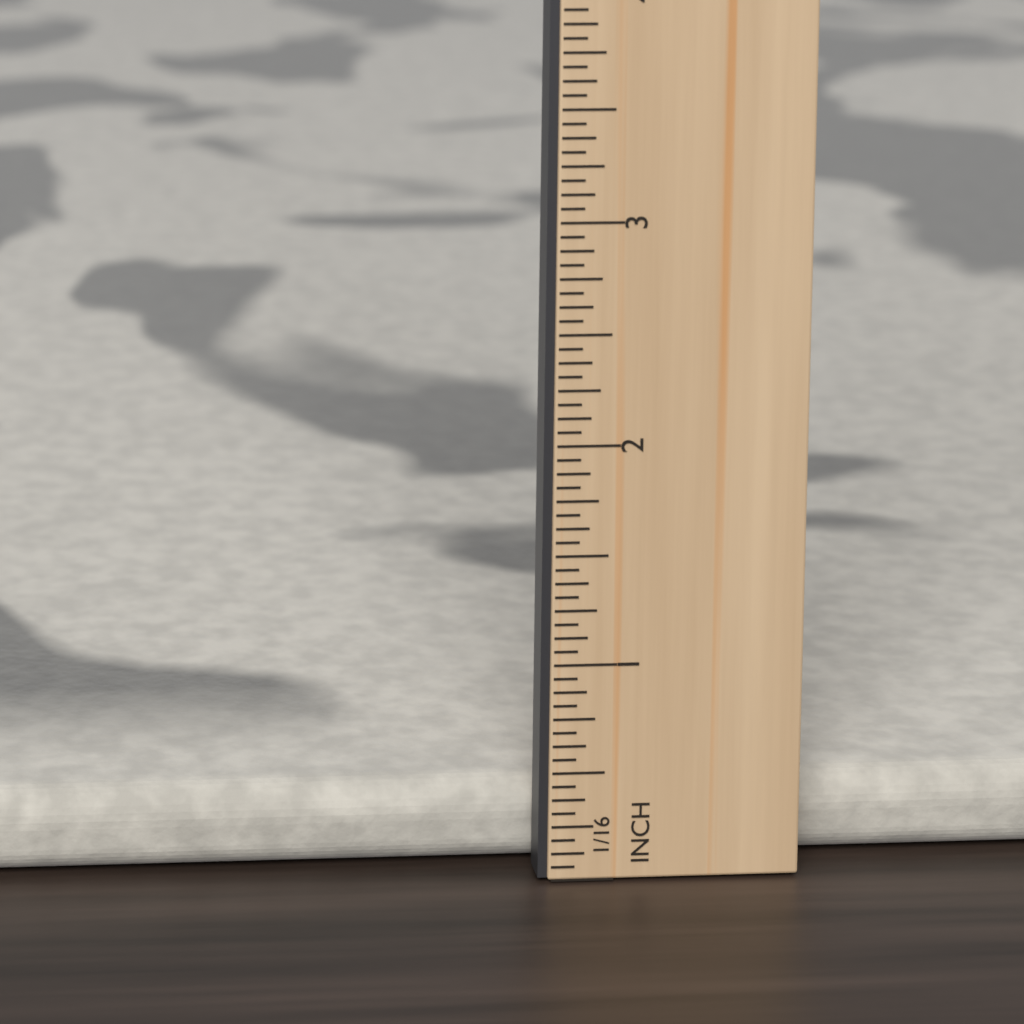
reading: 0.3750 in
